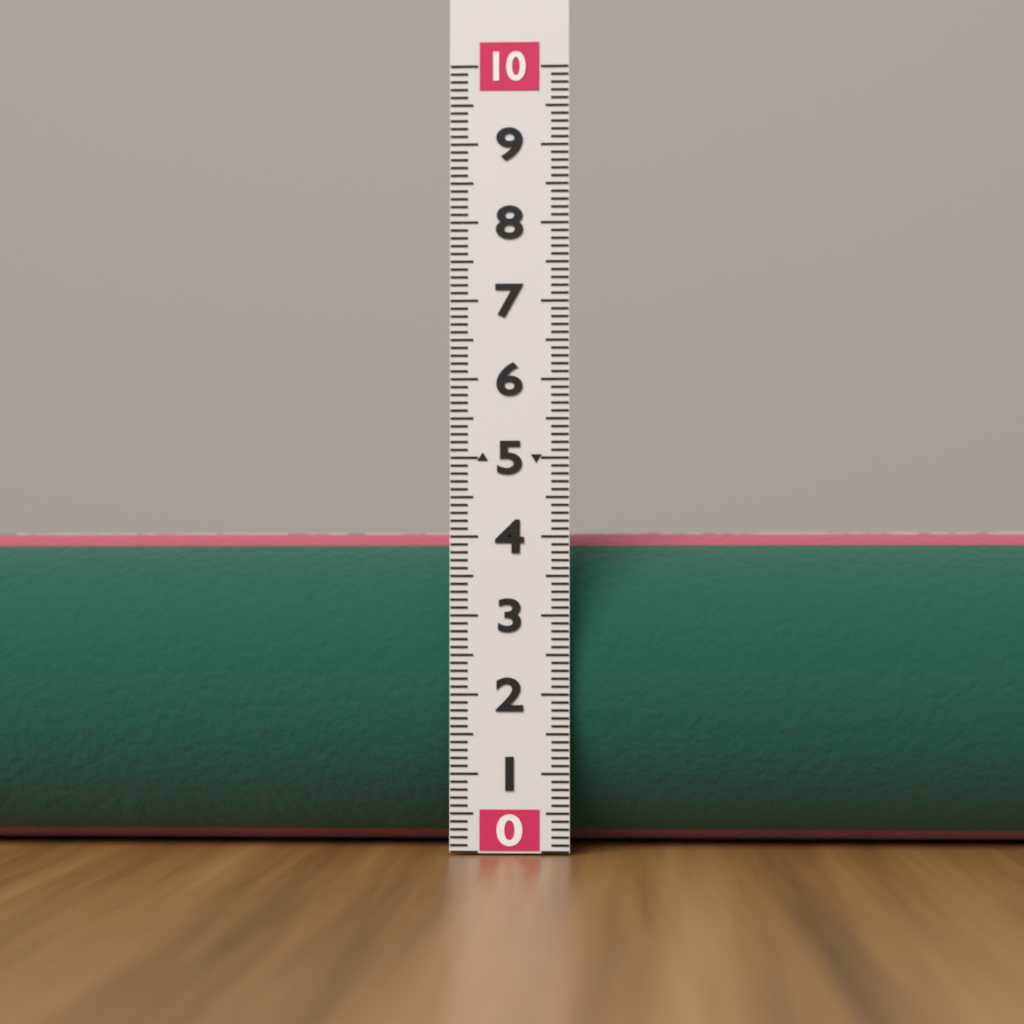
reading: 4.1 (no unit)
